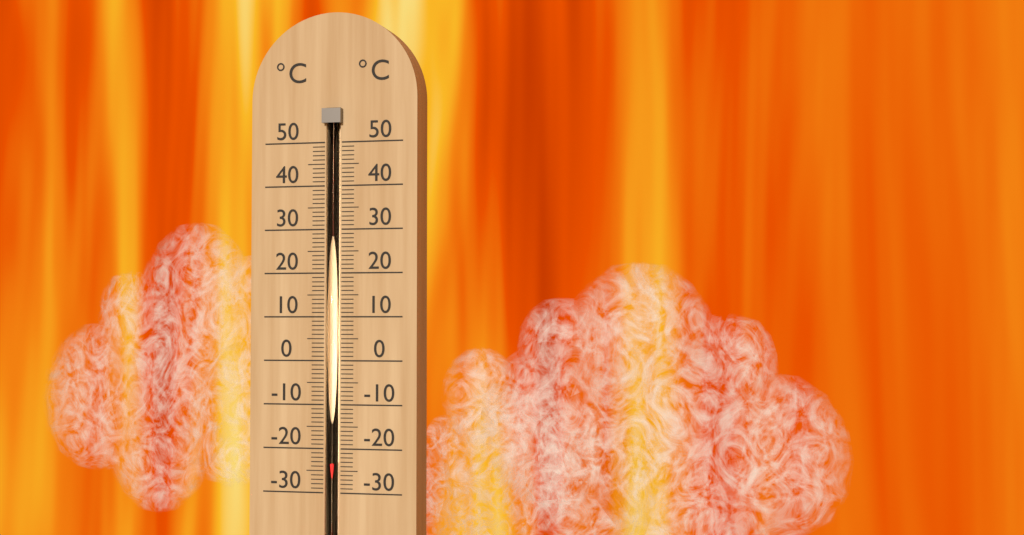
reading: -23 °C
